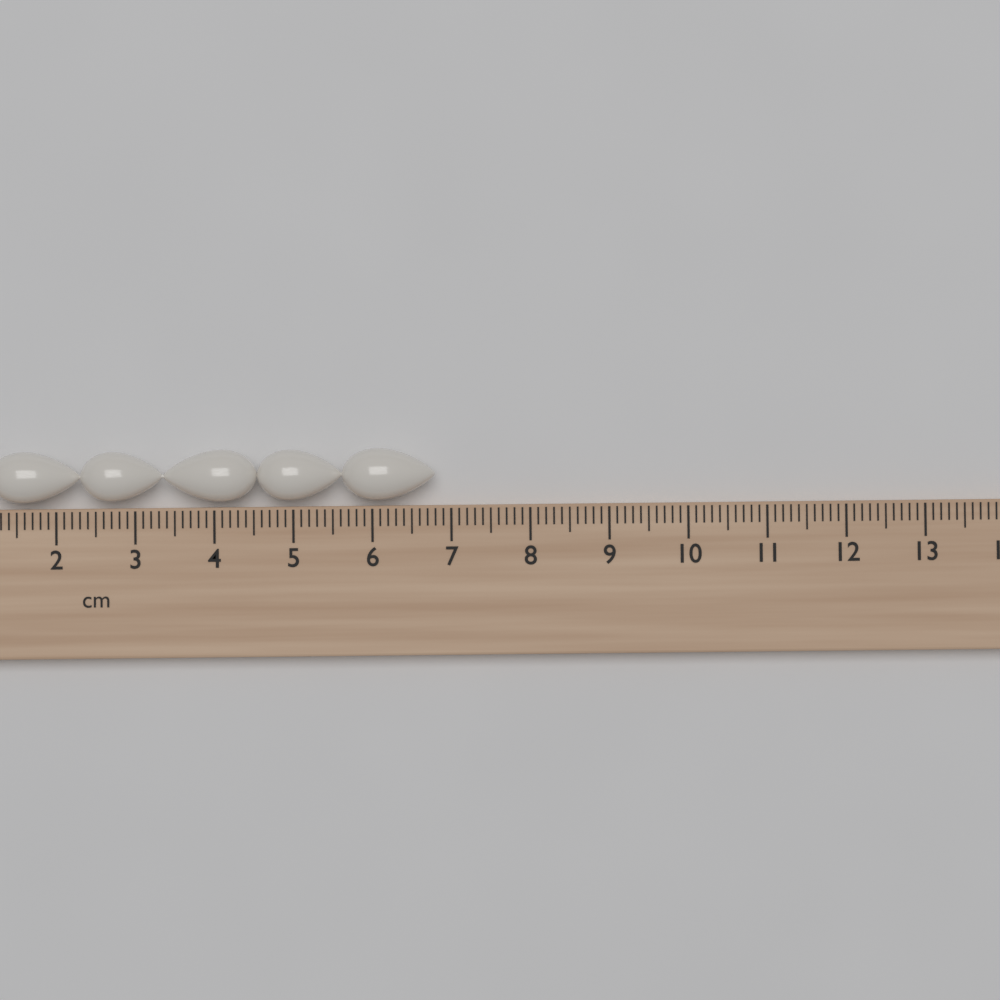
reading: 6.8 cm
